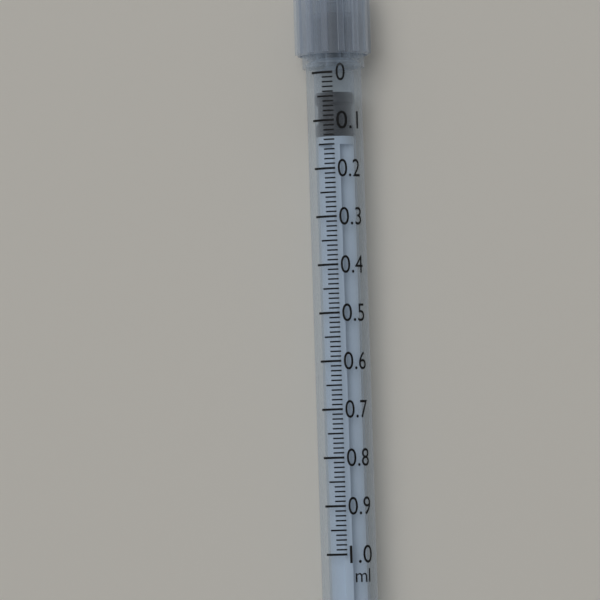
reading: 0.04 ml
